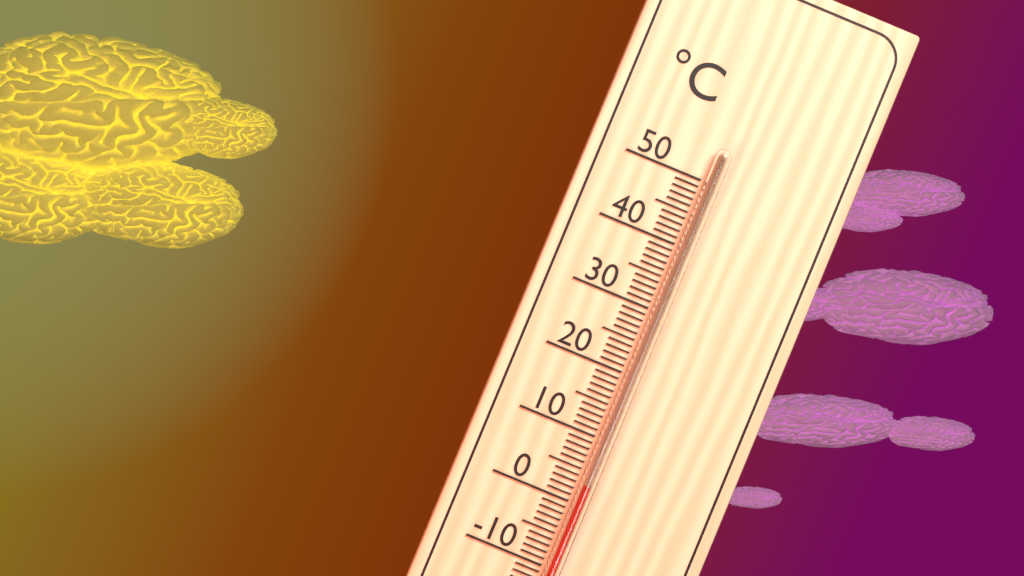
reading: 3 °C
